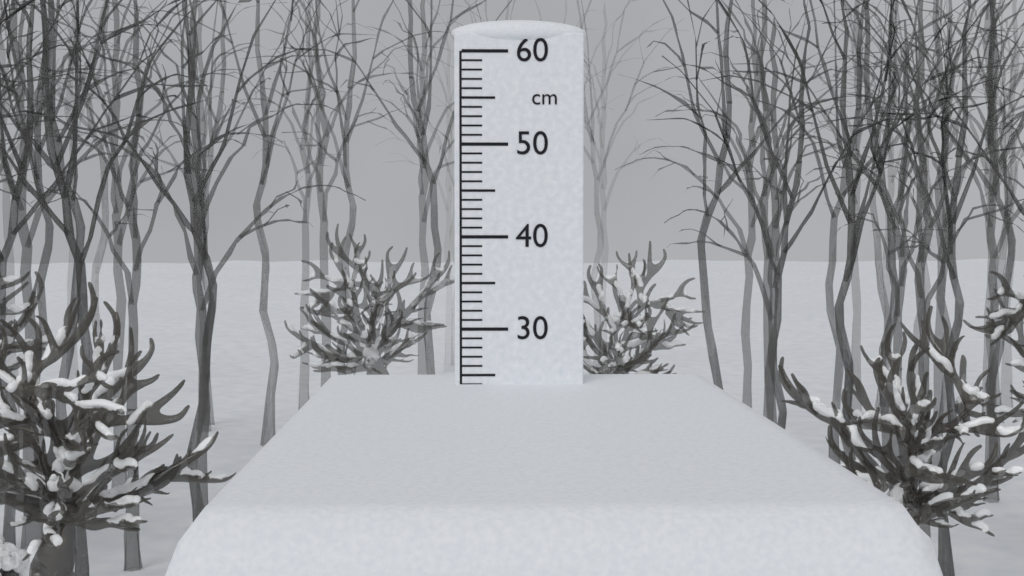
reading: 24 cm
